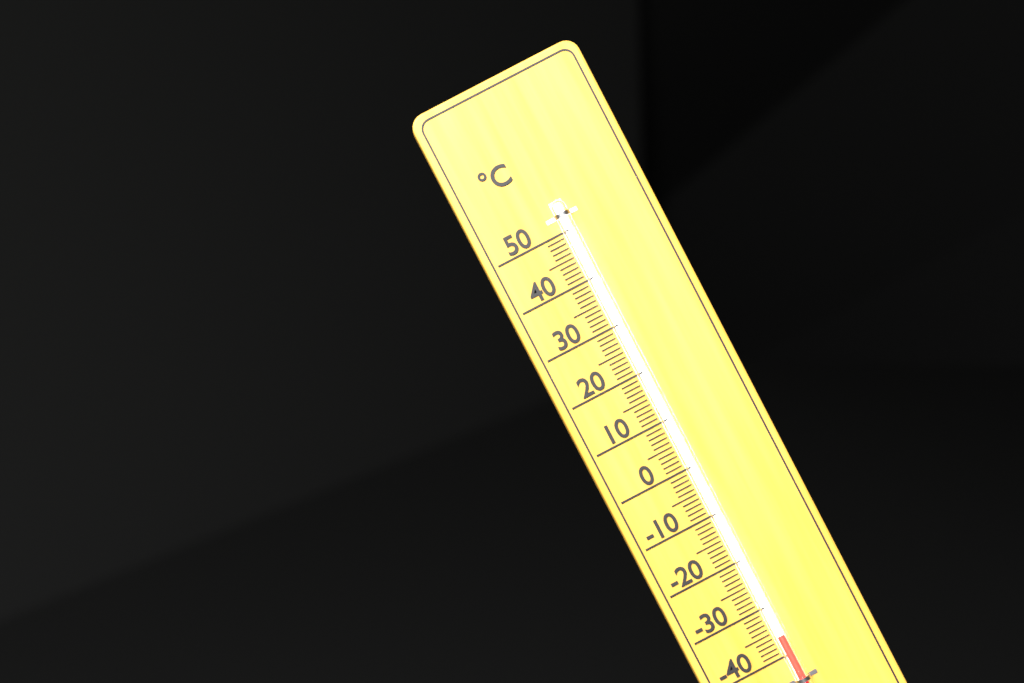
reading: -36 °C
